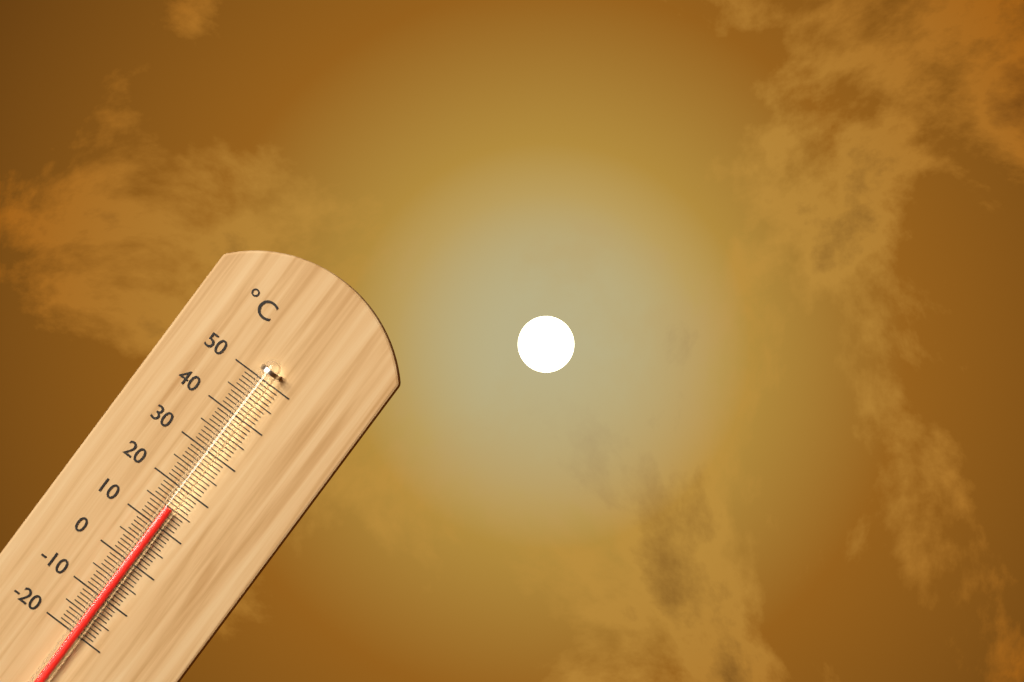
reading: 15 °C
